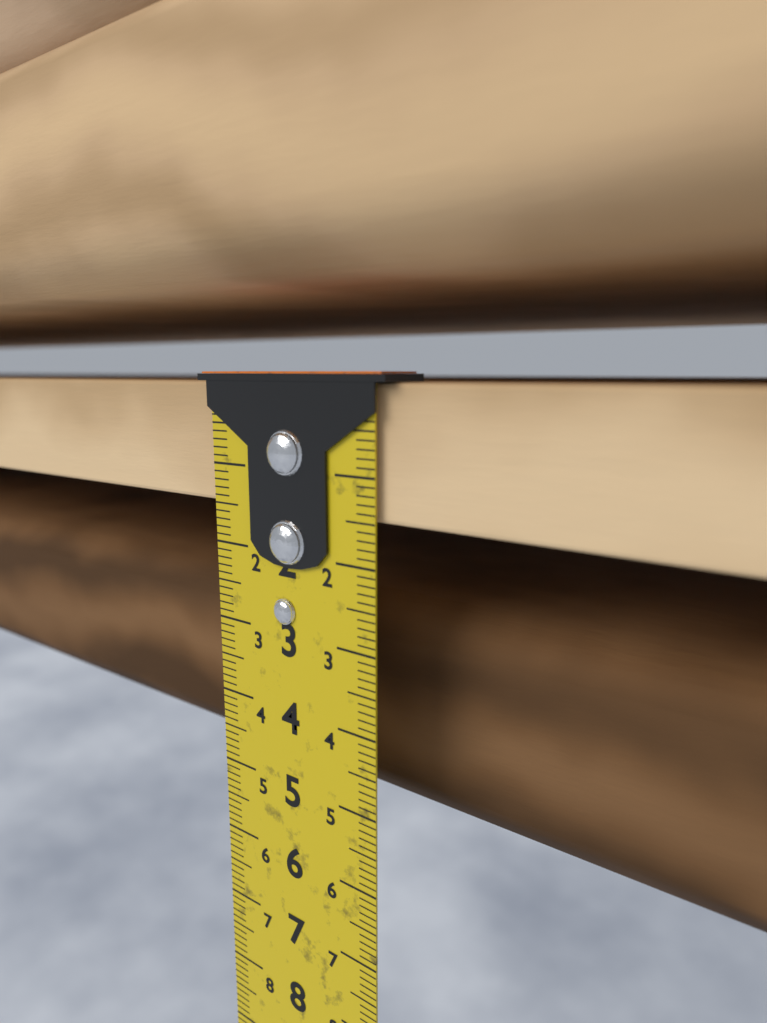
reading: 1.5 cm
